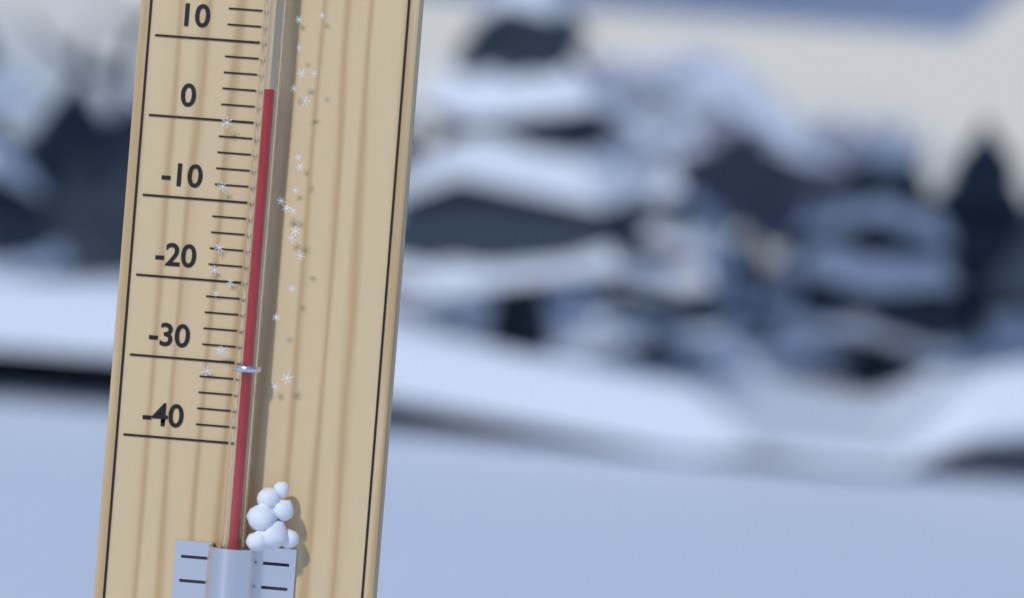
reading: 4 °C
